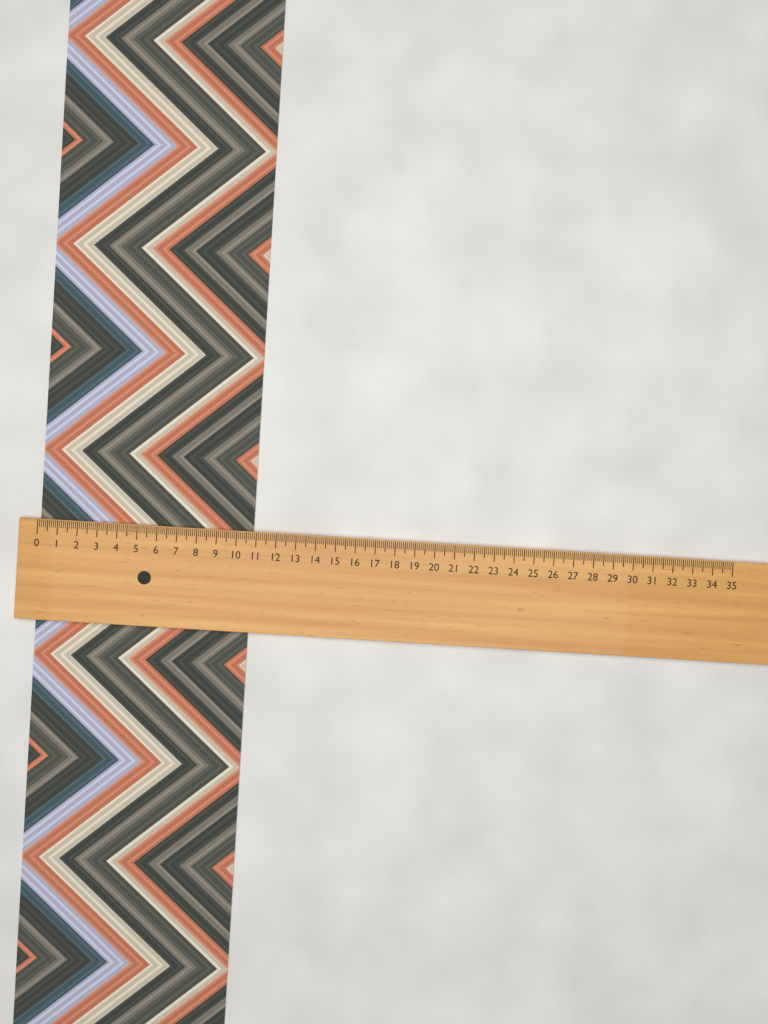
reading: 10.8 (no unit)
